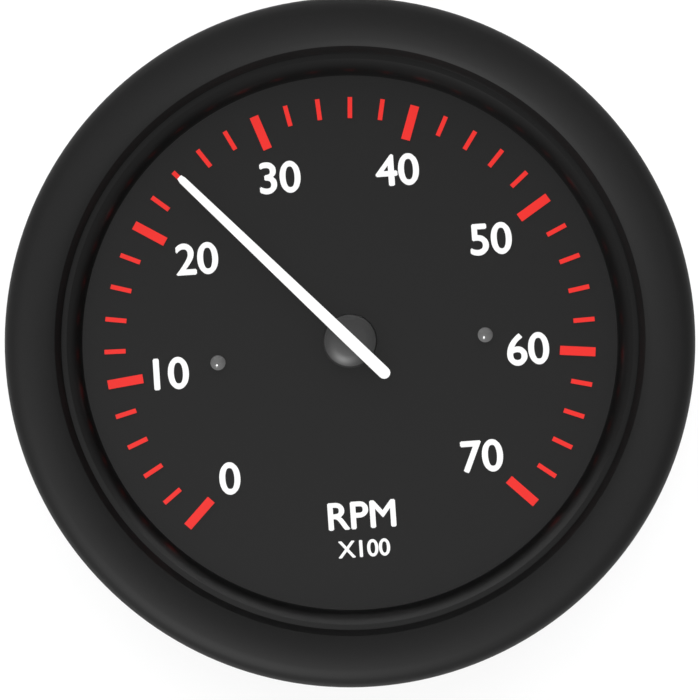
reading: 24 RPM x100
